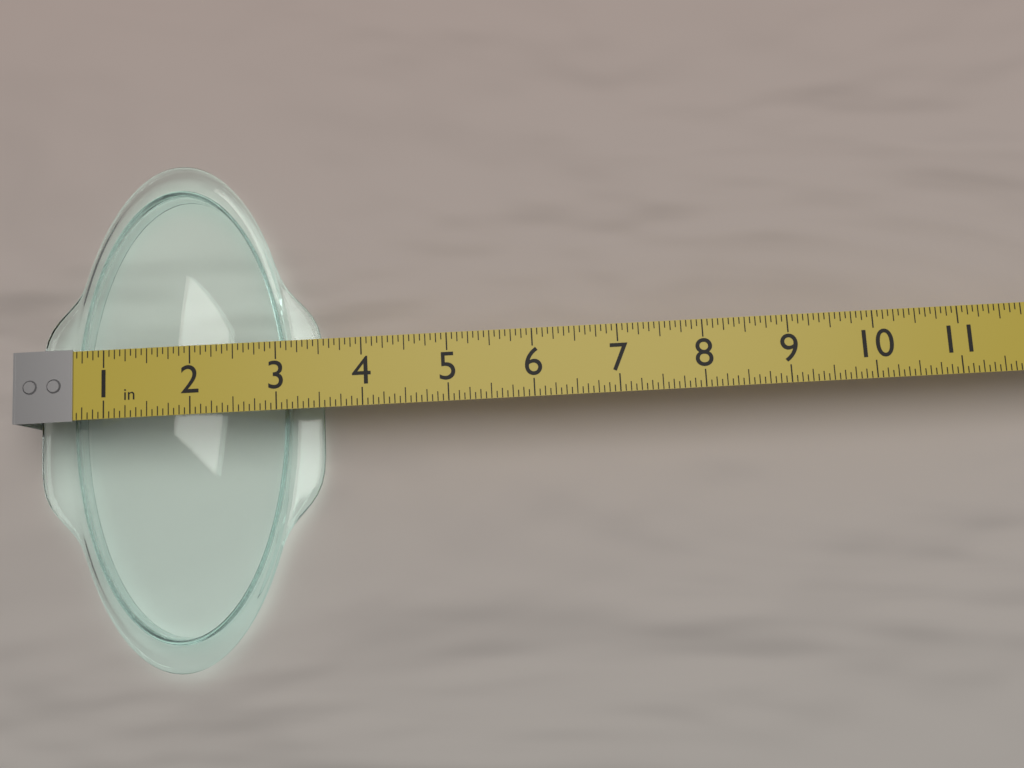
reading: 3.4375 in
